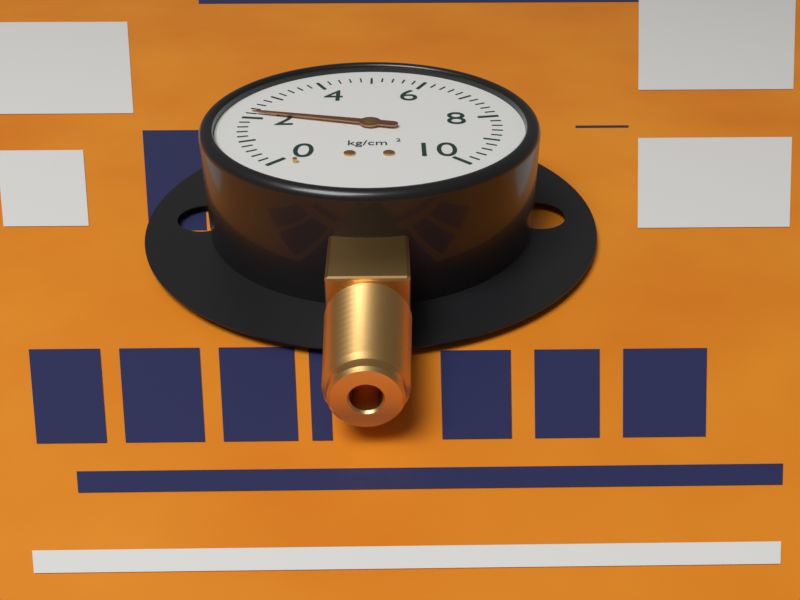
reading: 2.2 kg/cm²
